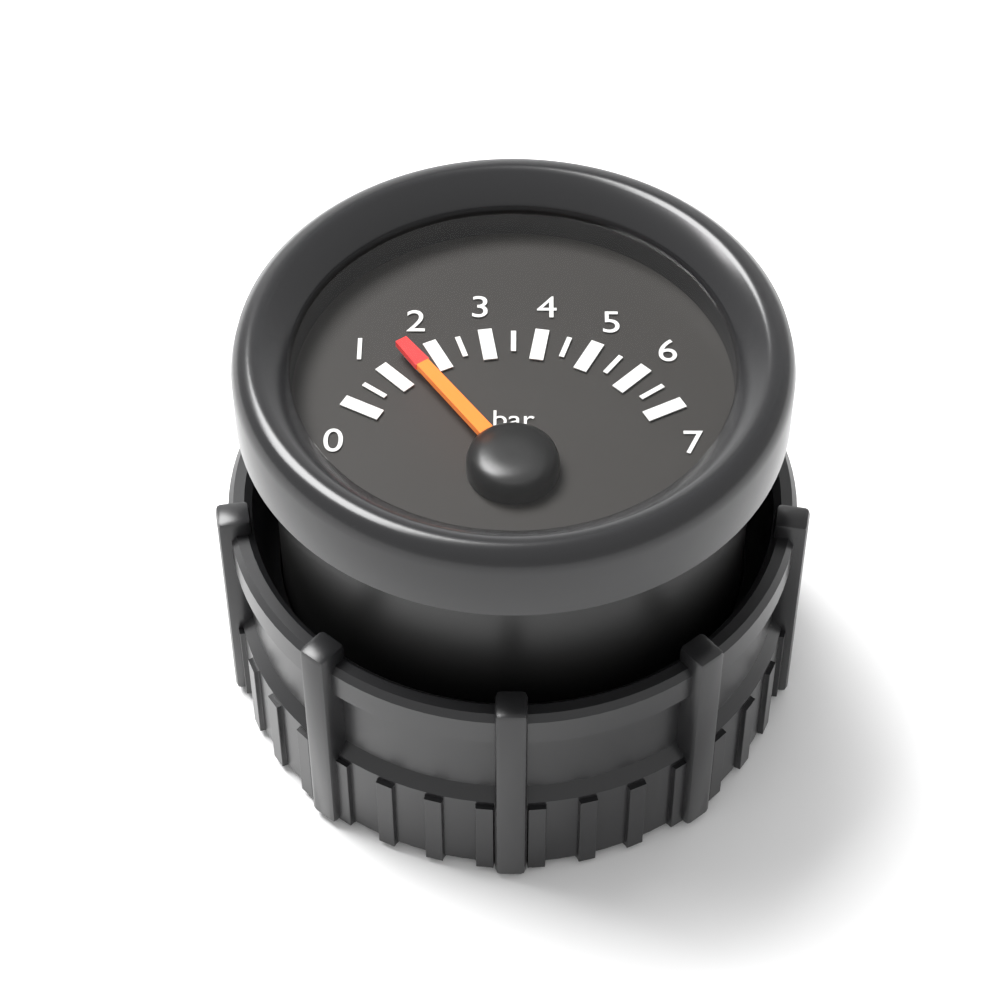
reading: 1.5 bar
